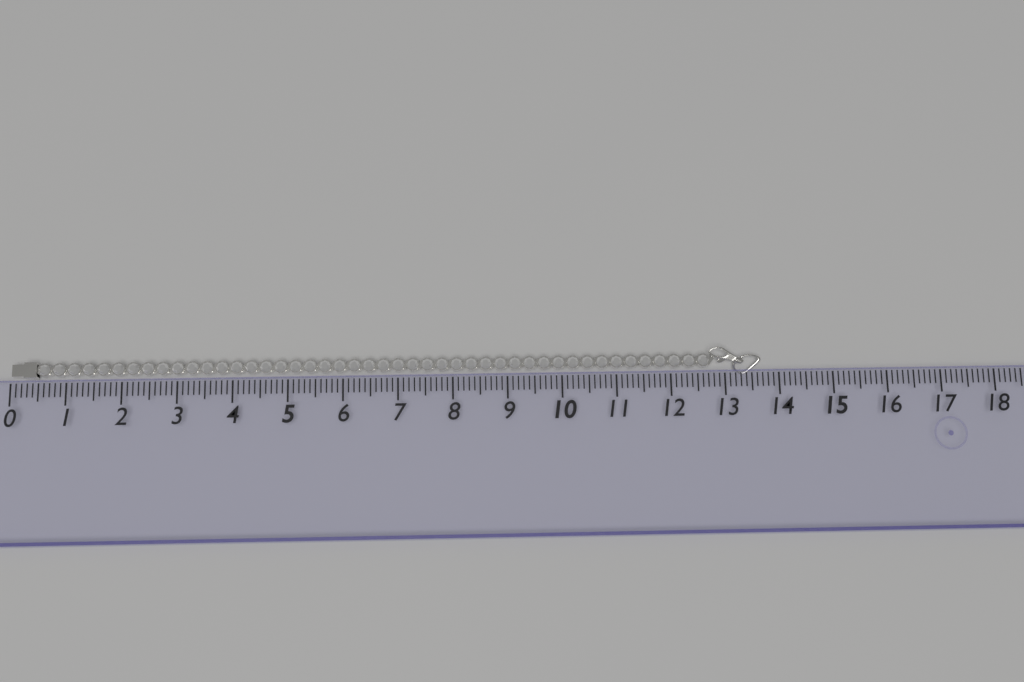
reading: 13.7 (no unit)
